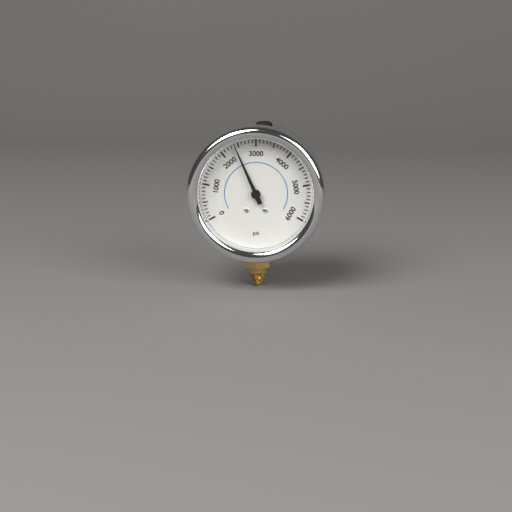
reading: 2400 psi
